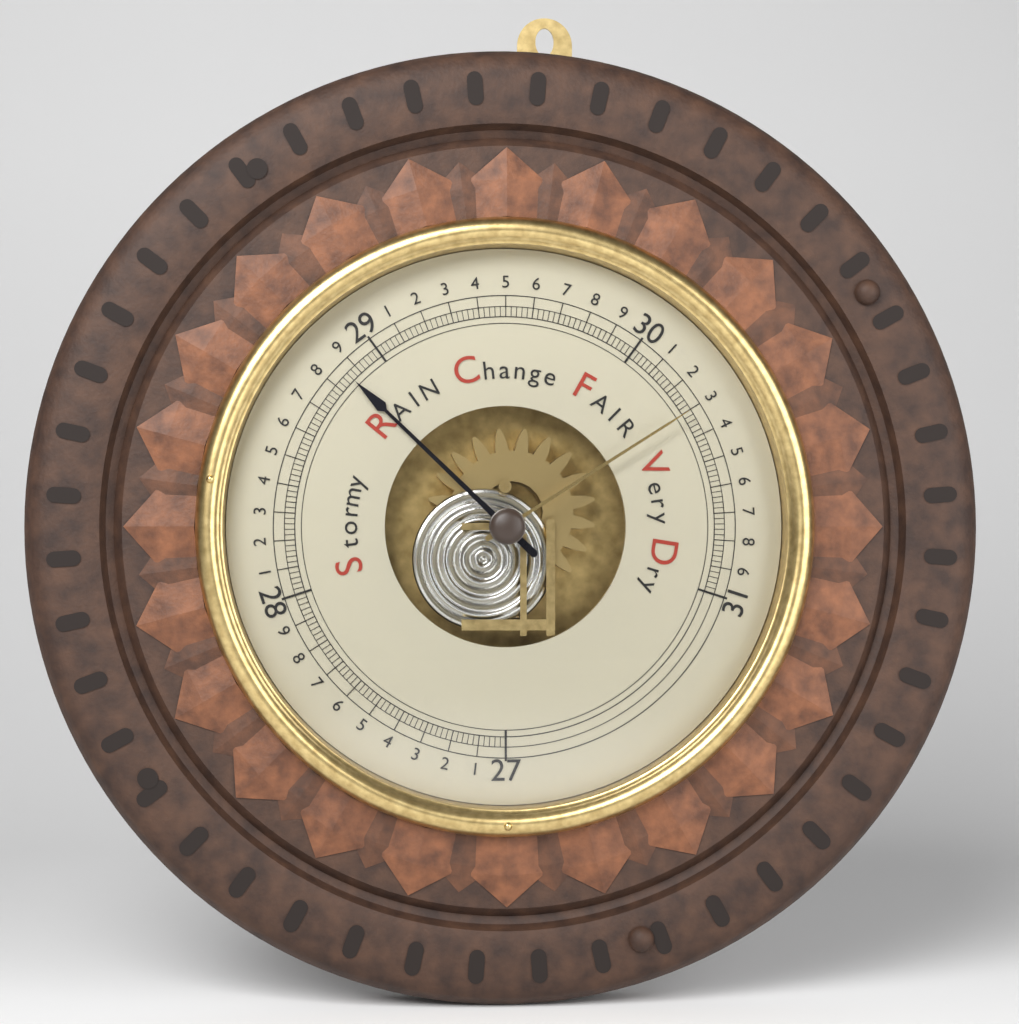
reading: 28.86 inHg
